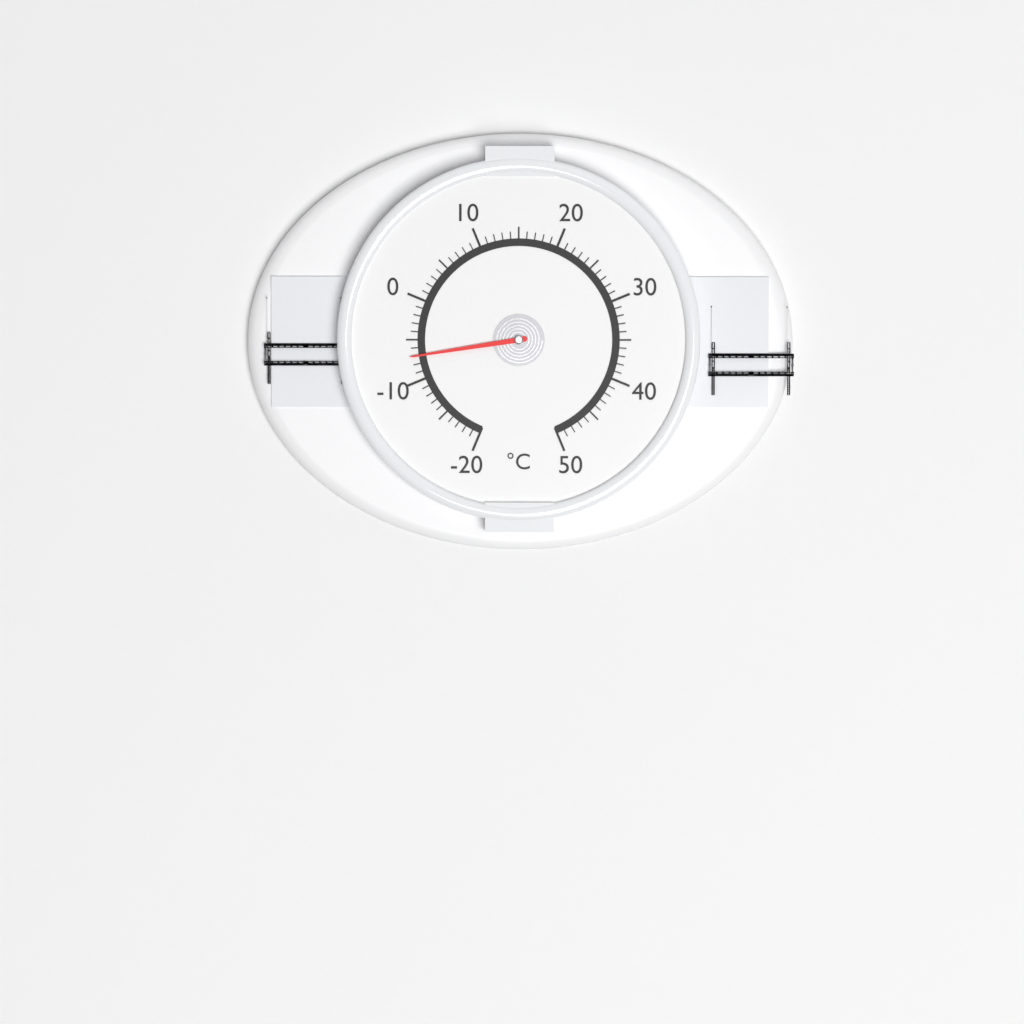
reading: -7 °C
